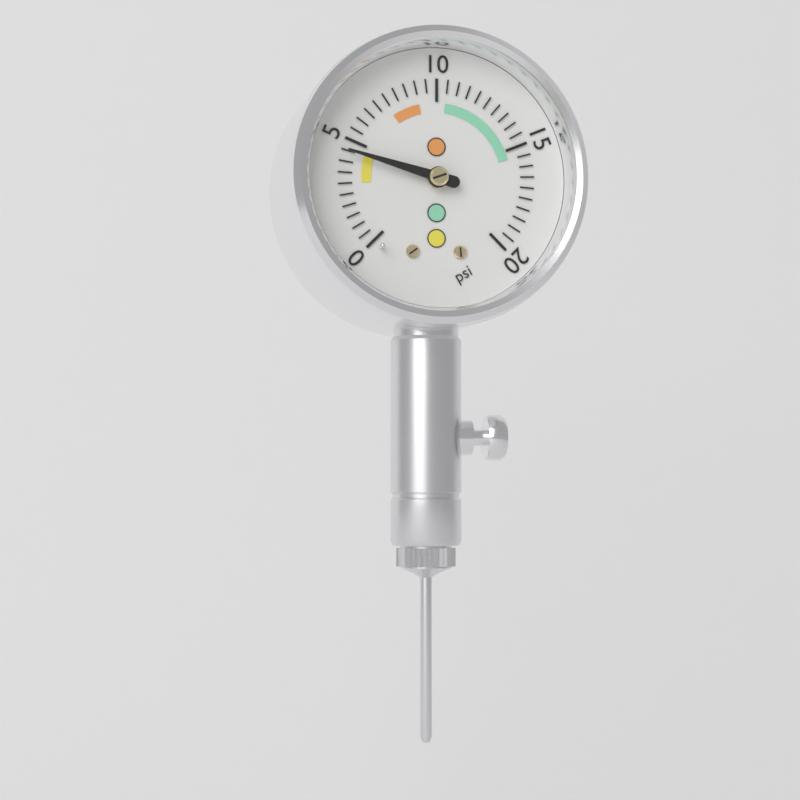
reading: 4.5 psi
